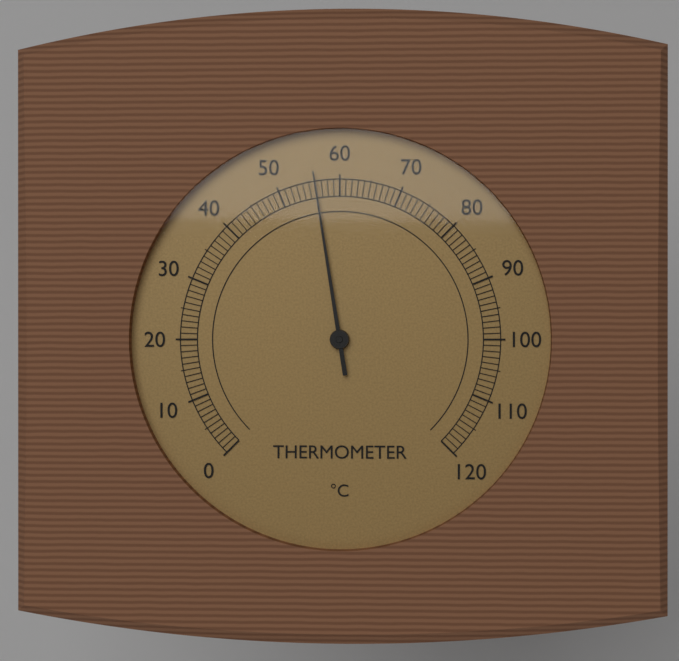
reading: 56 °C
